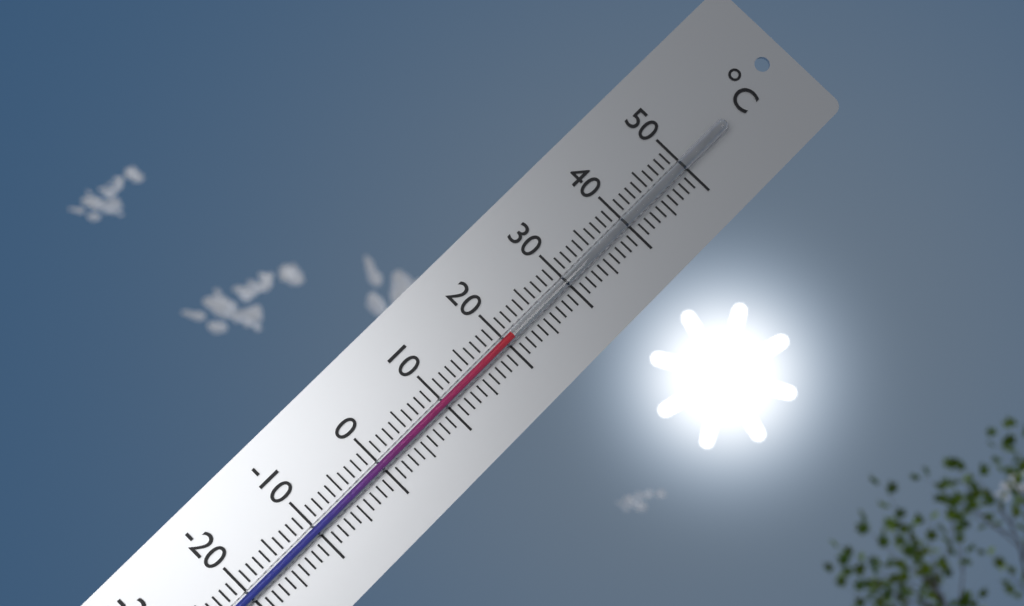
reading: 21 °C
